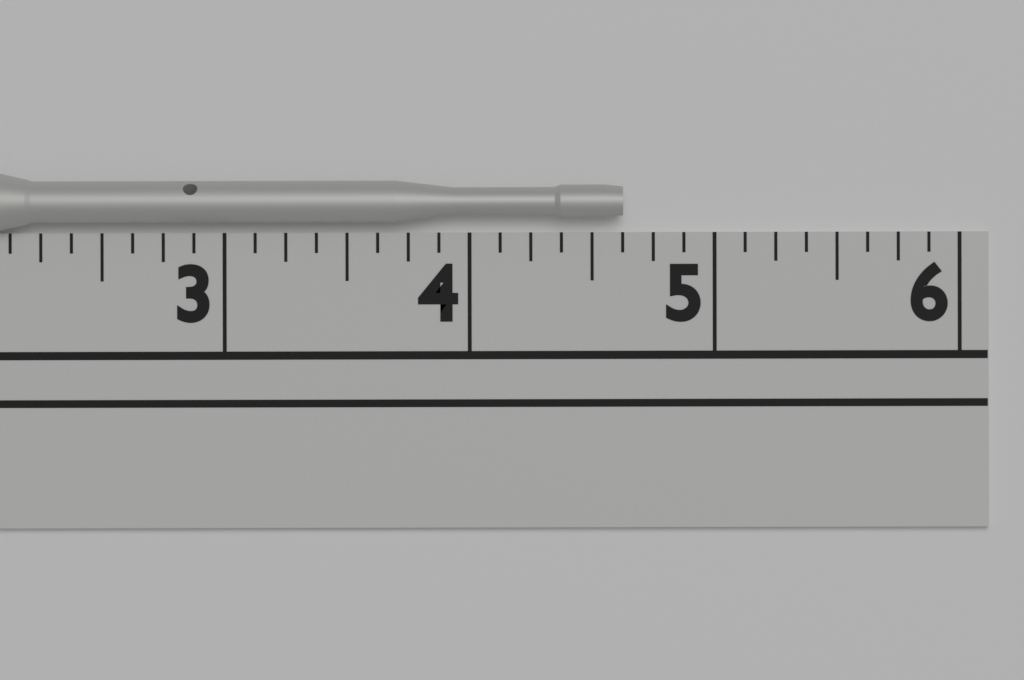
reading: 4.625 in
